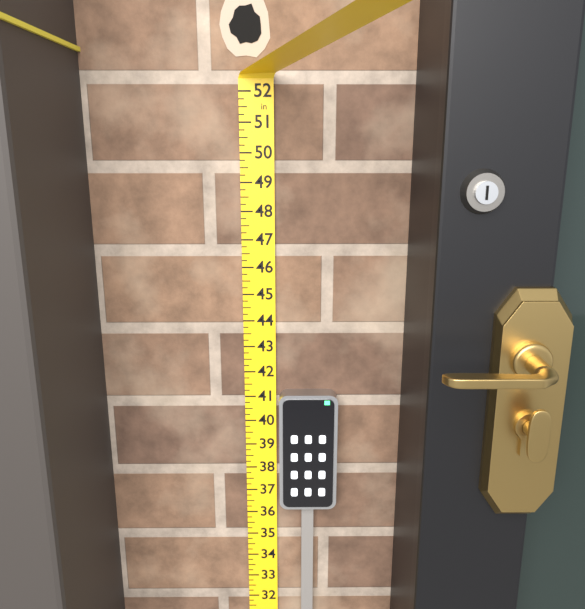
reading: 41.25 in
